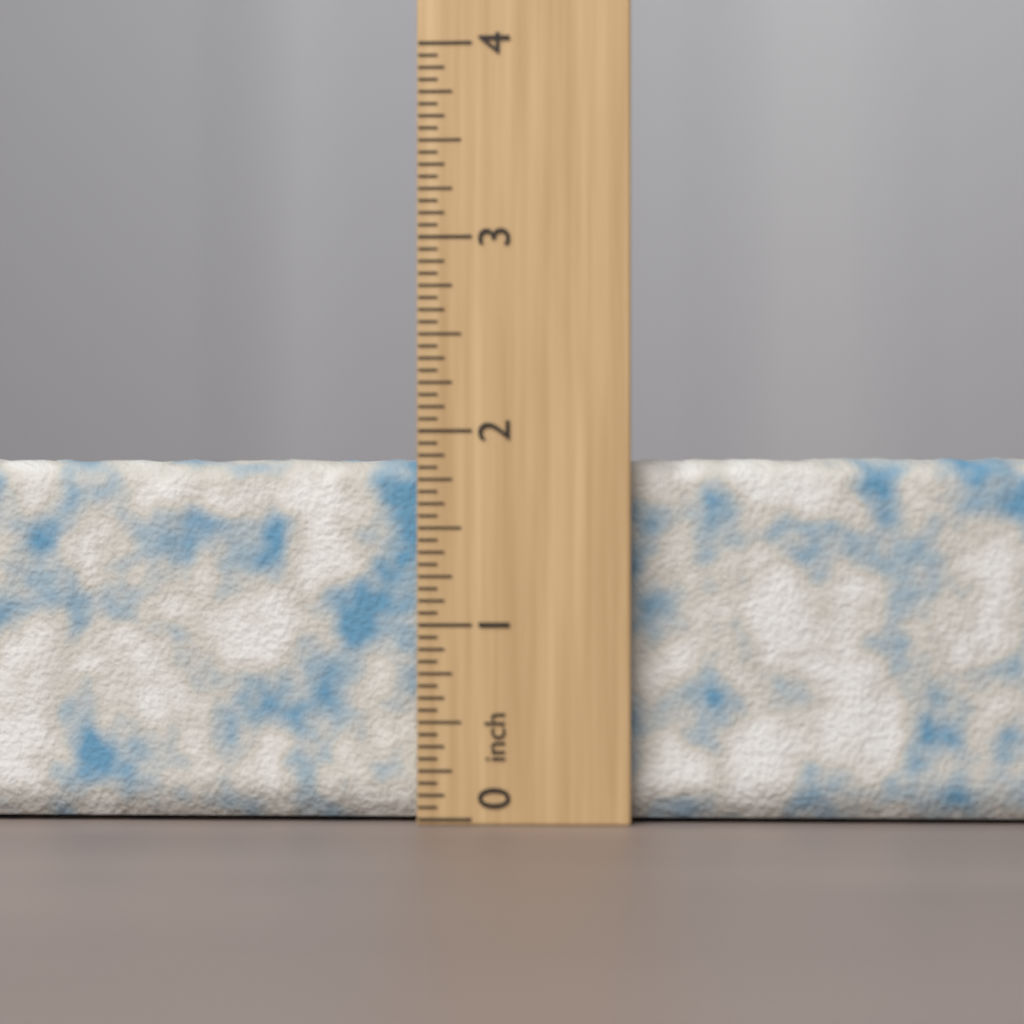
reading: 1.8750 inch
